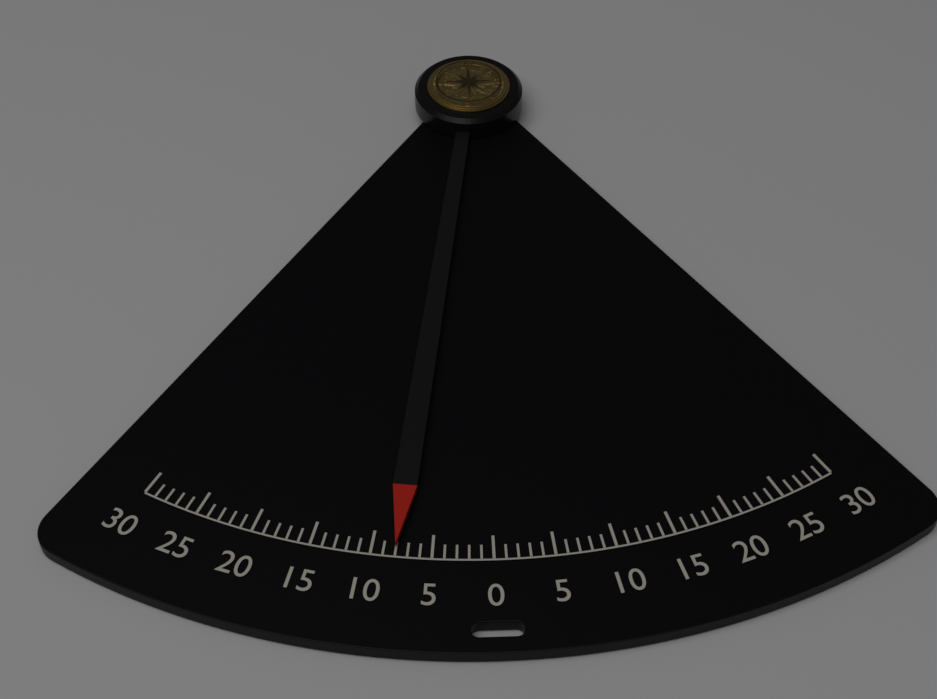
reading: -8 (no unit)
